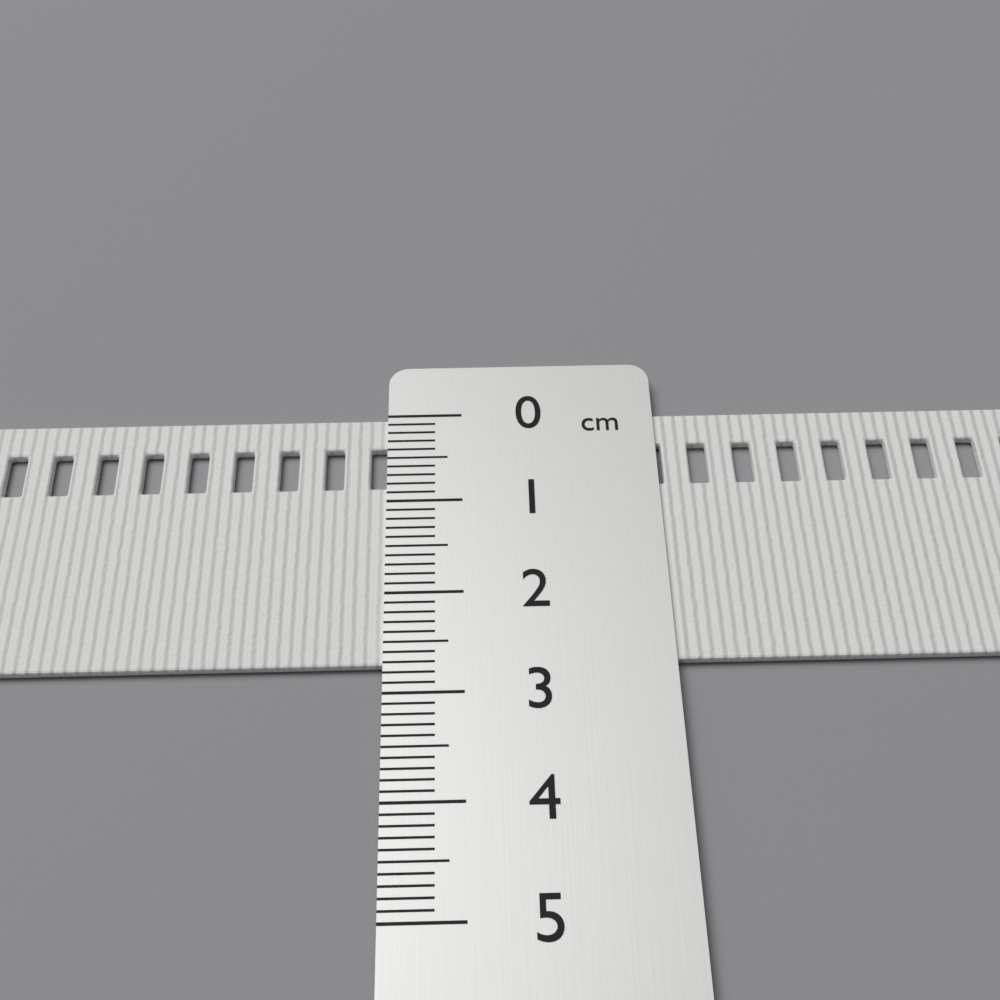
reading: 2.7 cm
